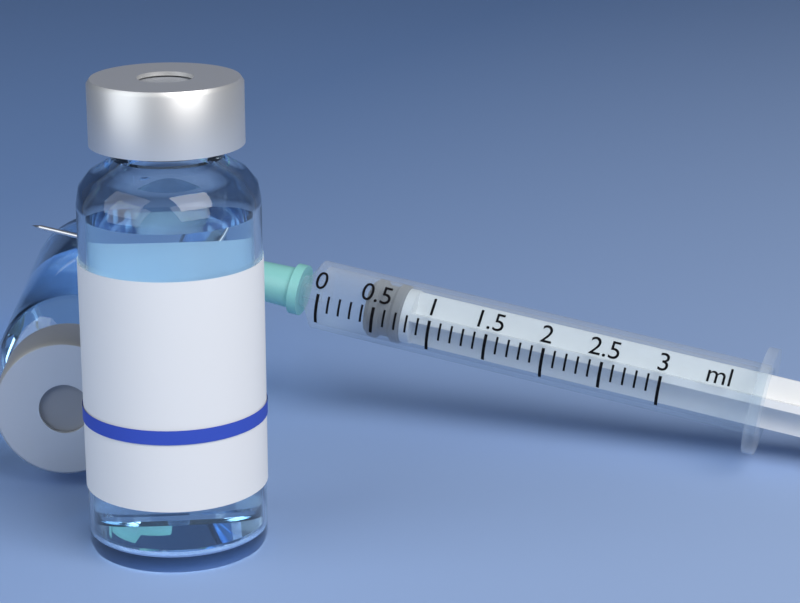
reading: 0.4 ml
